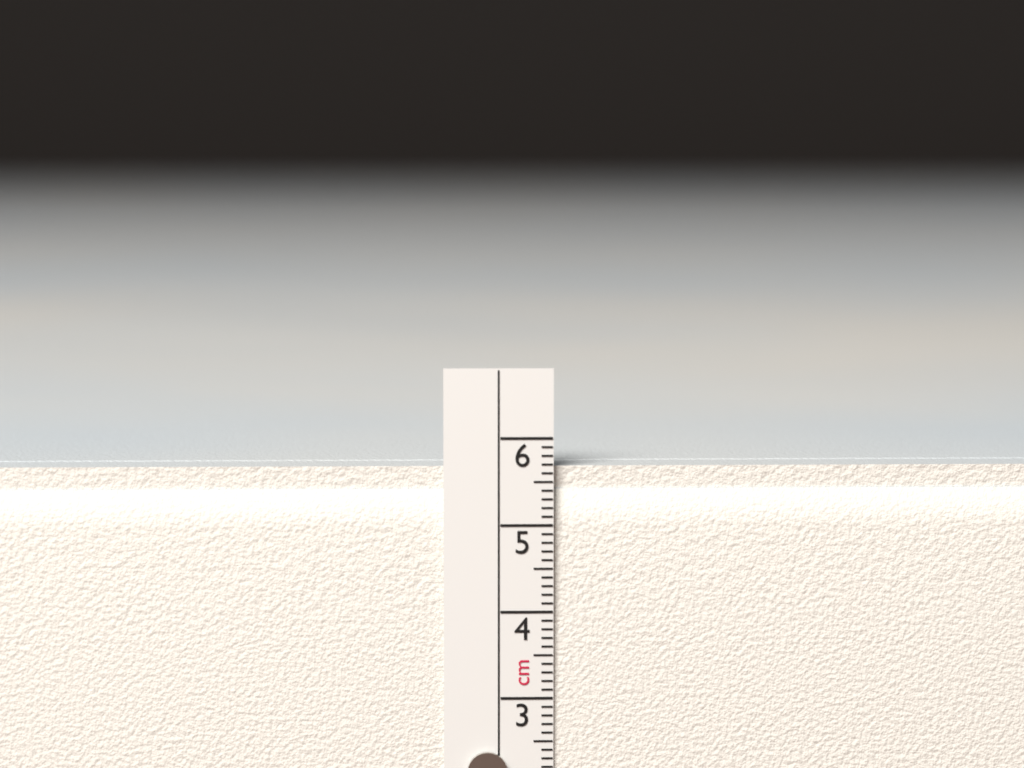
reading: 5.7 cm
